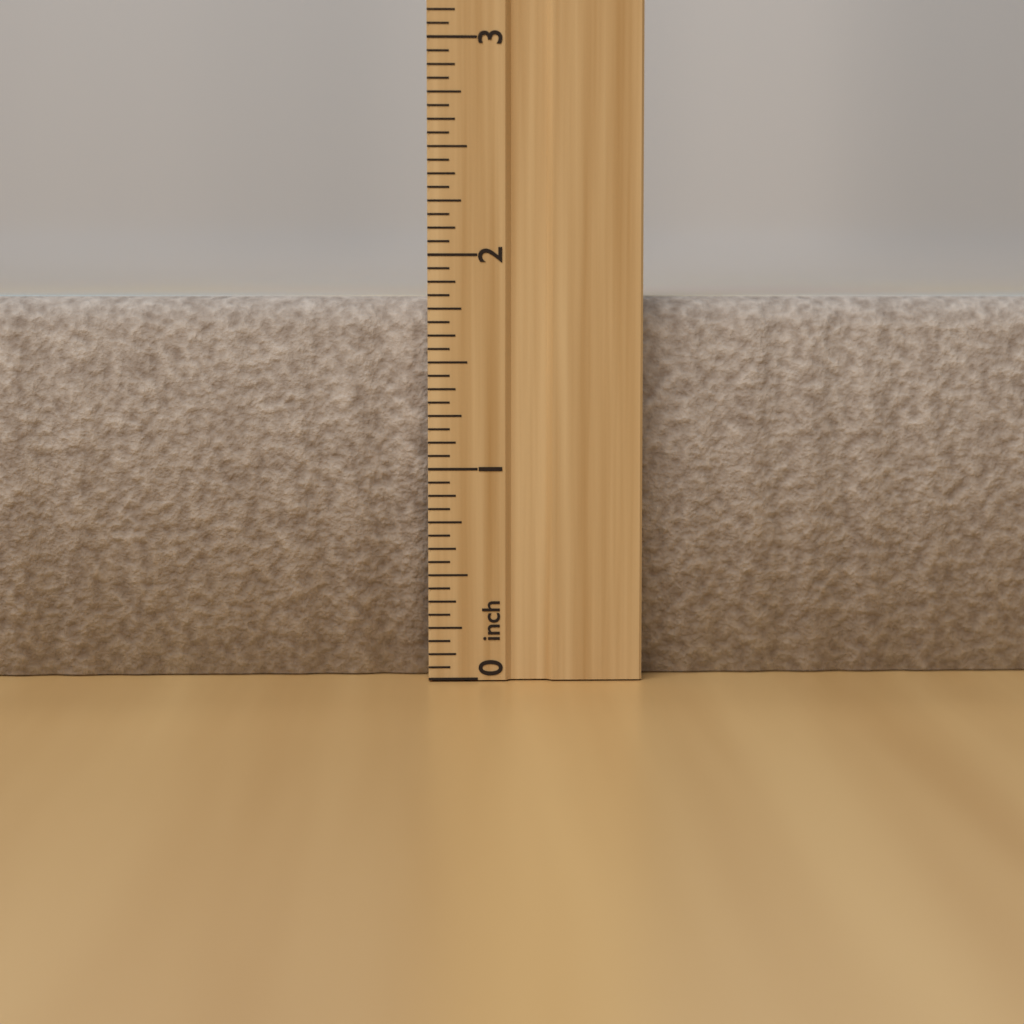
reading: 1.8125 inch
